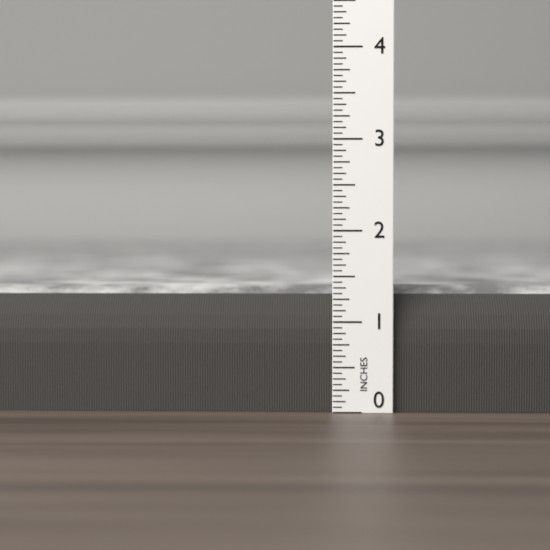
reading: 1.3750 in
